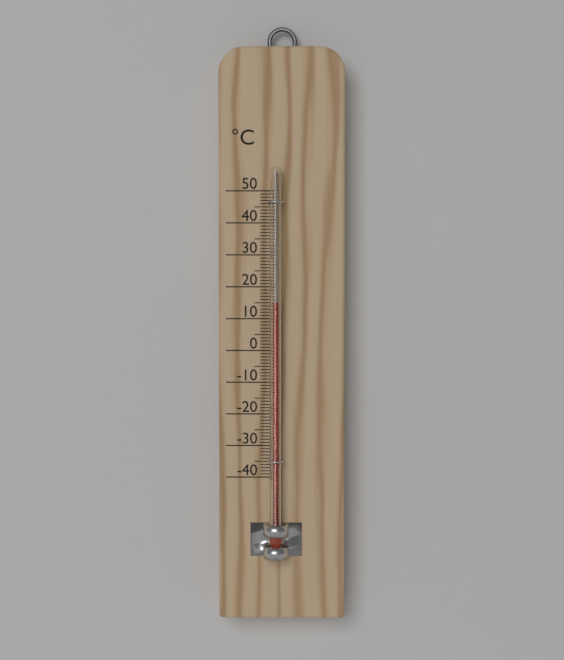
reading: 15 °C
